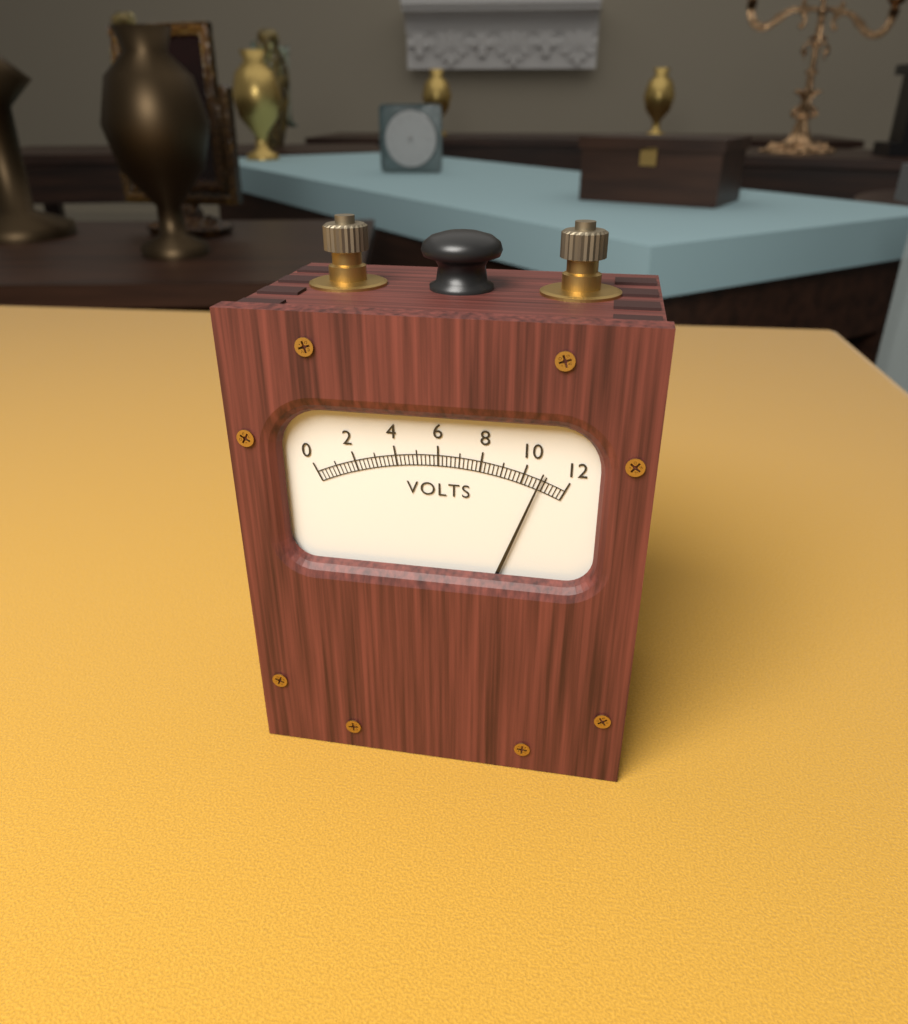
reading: 10.8 V
